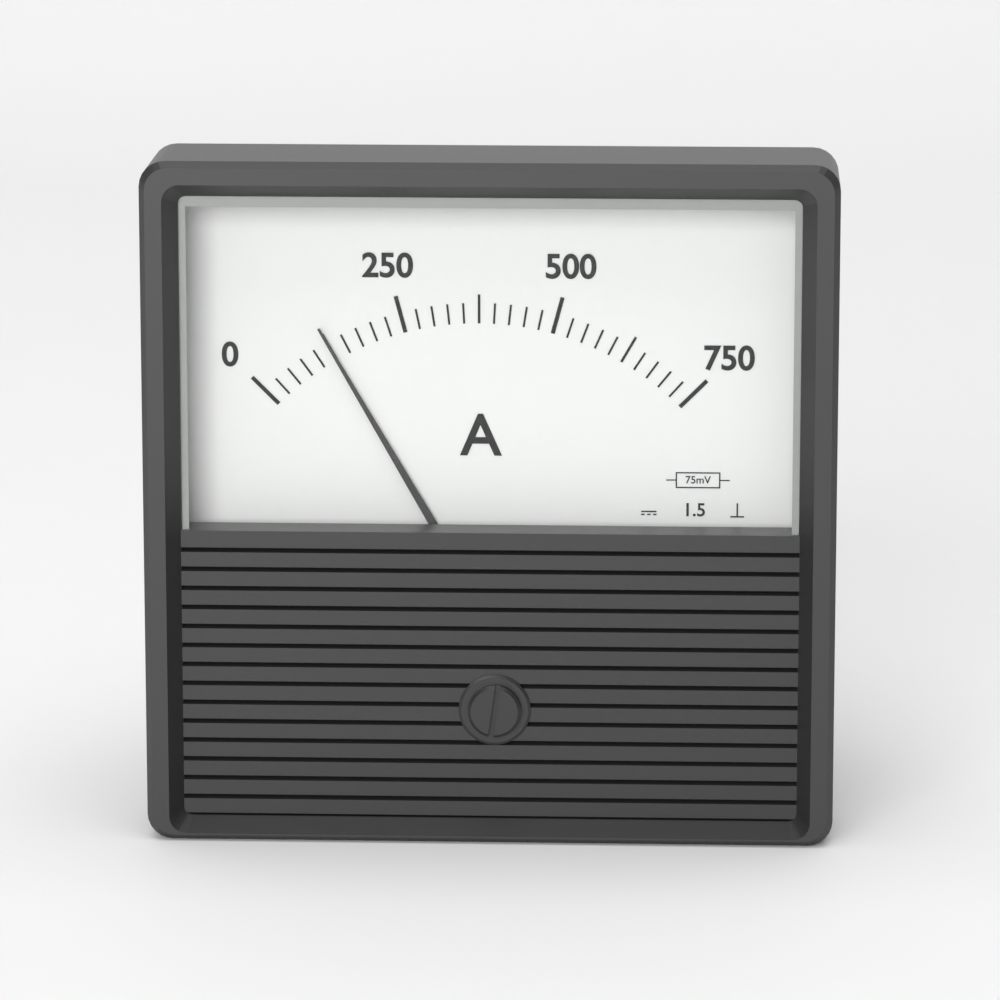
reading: 125 A
